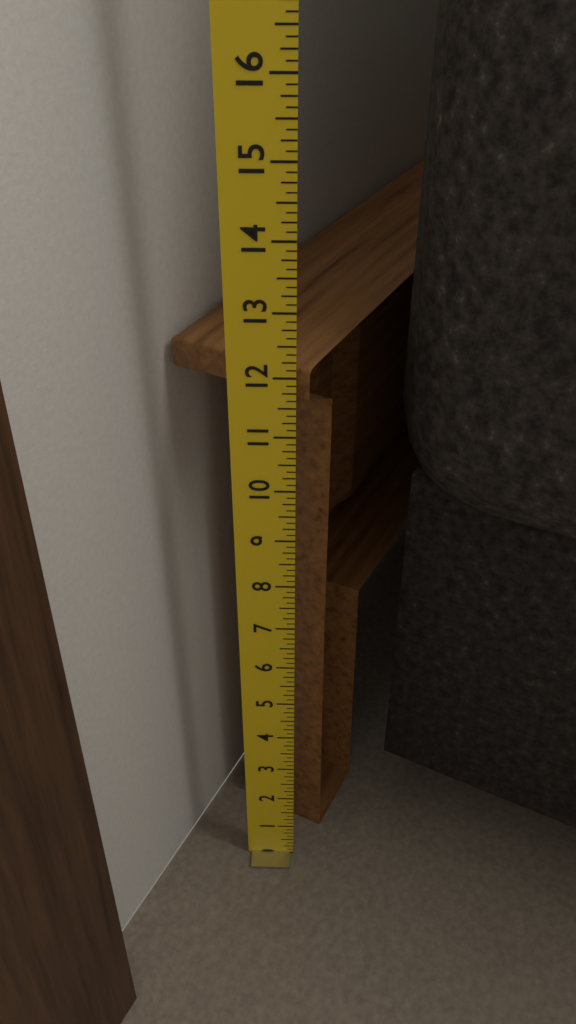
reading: 12.125 in
